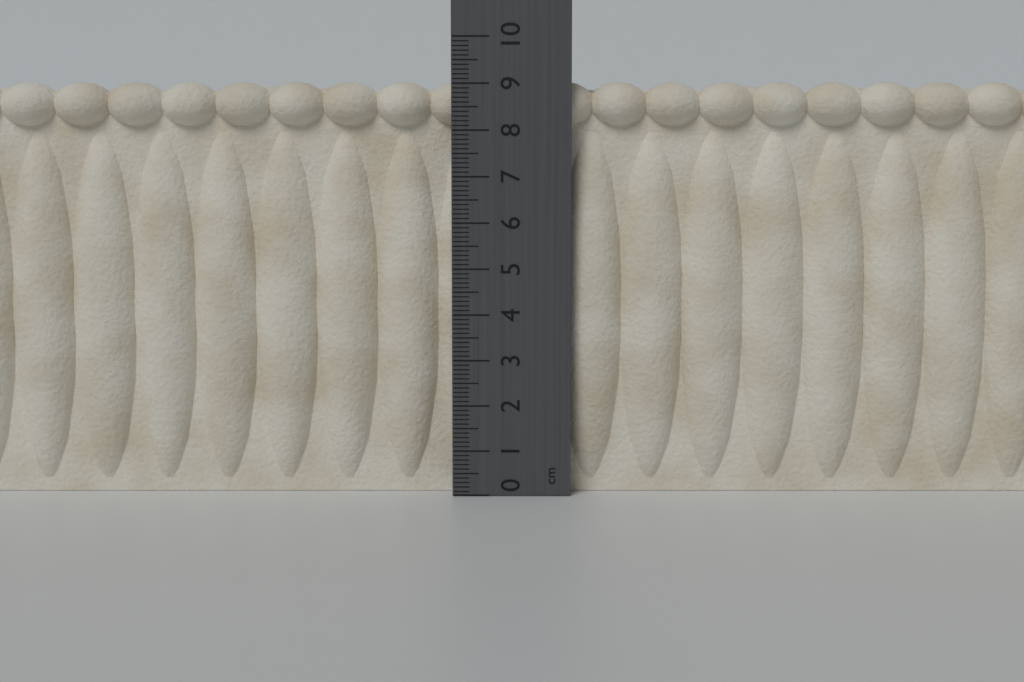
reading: 9.1 cm
